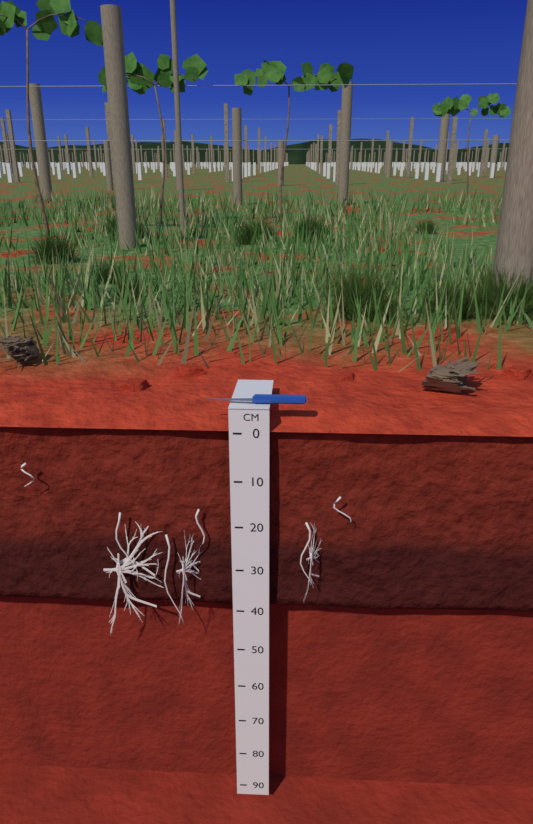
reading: 40 cm
